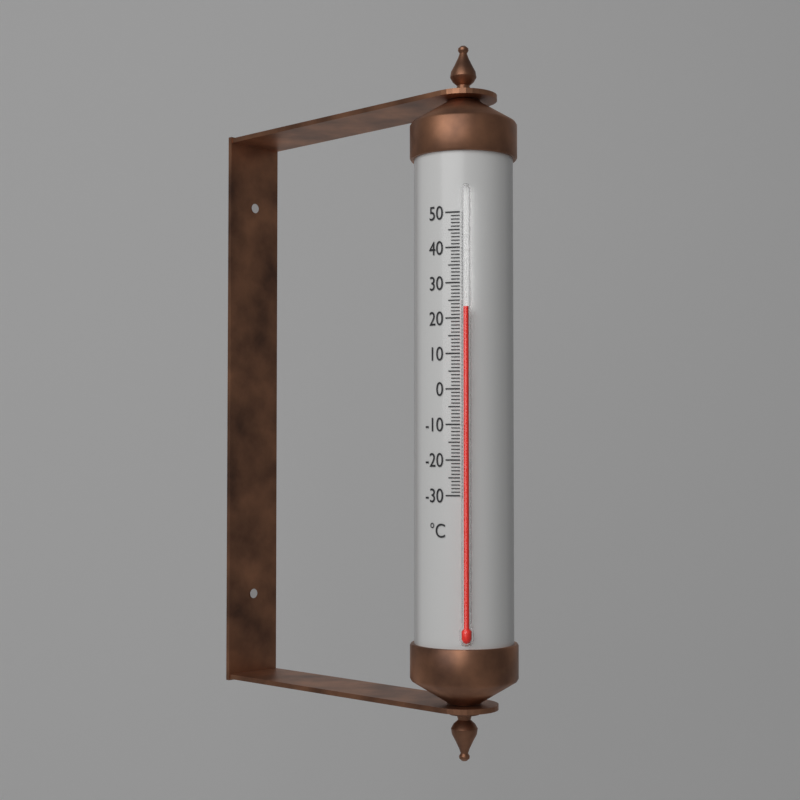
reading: 23 °C
